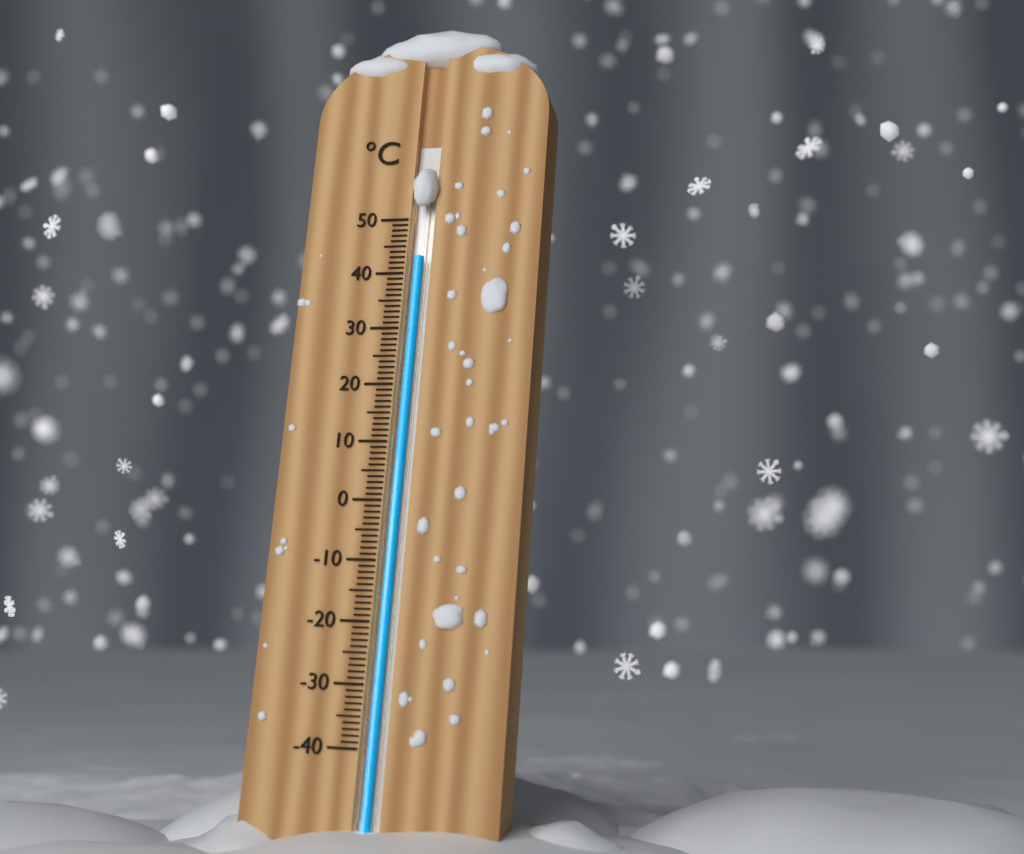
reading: 43 °C
